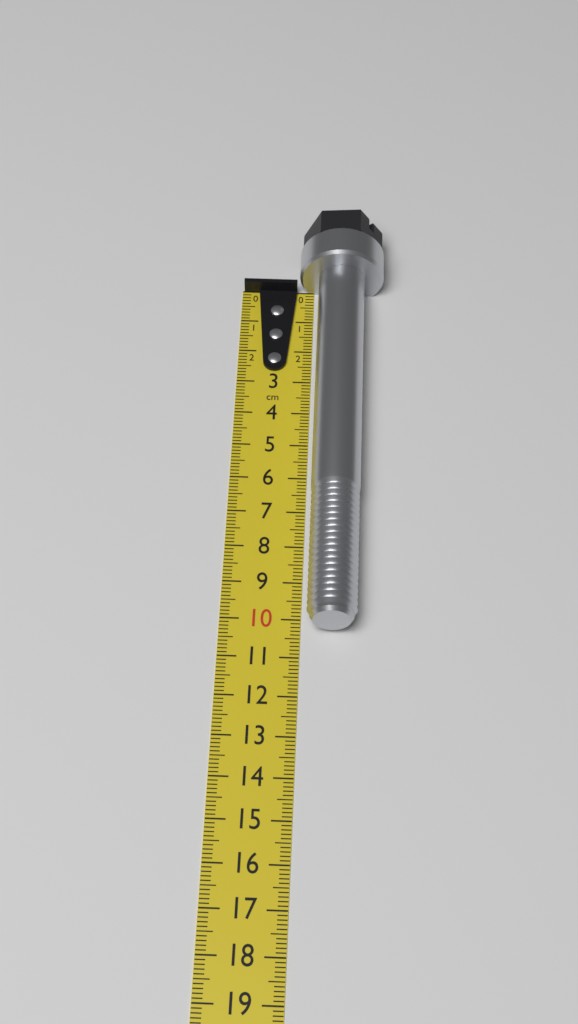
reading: 10.3 cm
